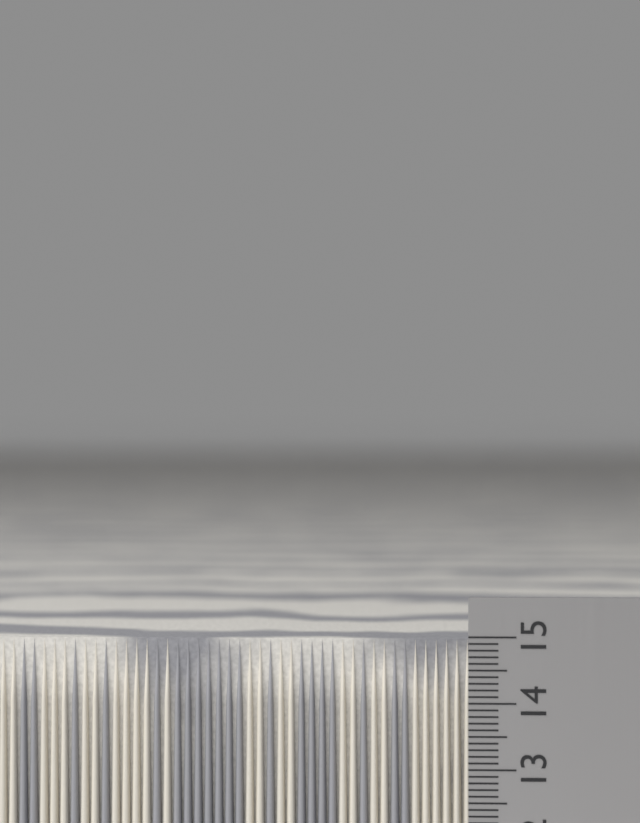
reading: 14.9 cm
